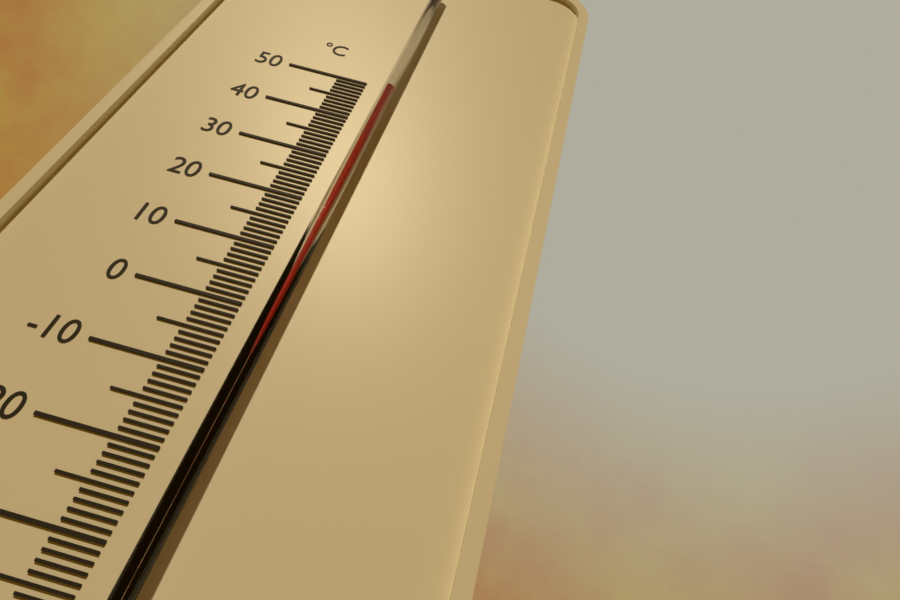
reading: 48 °C
